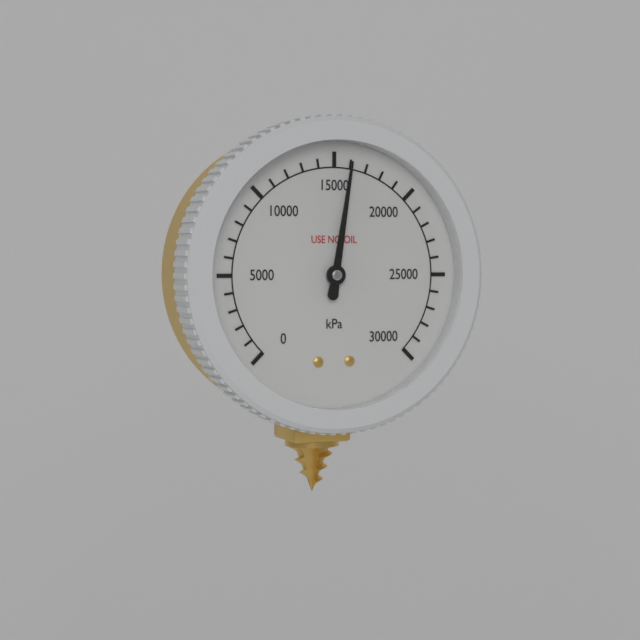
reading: 16000 kPa
